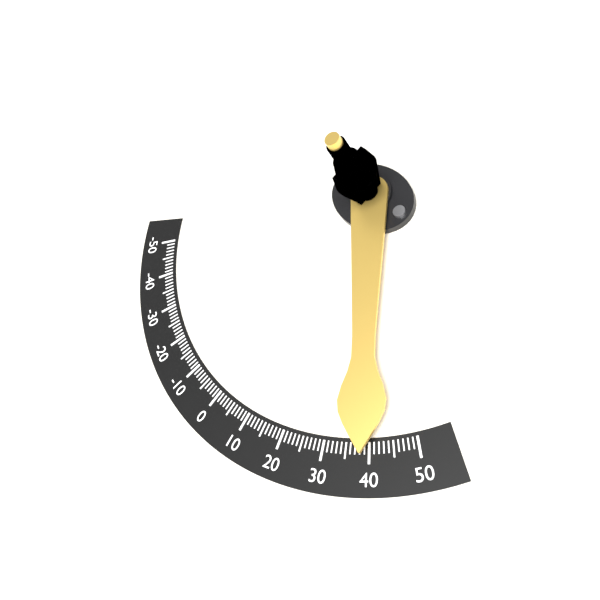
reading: 39 (no unit)
